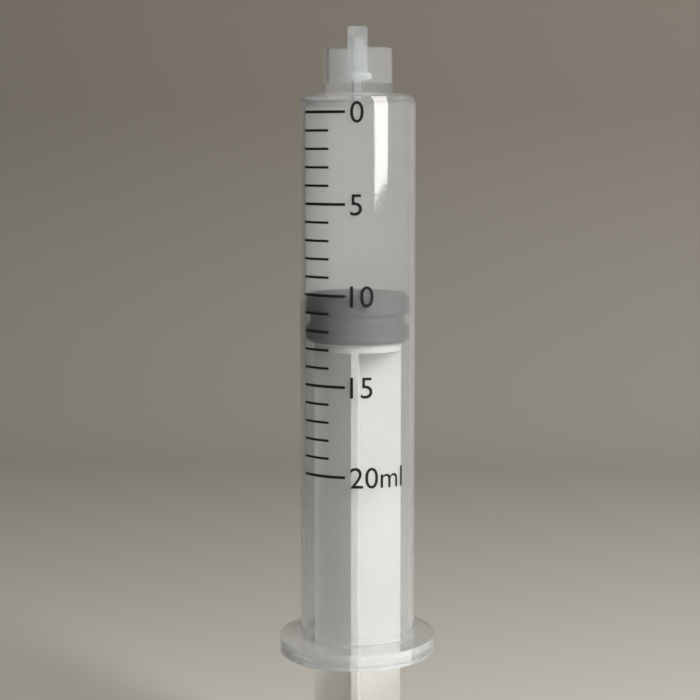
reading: 10 ml
